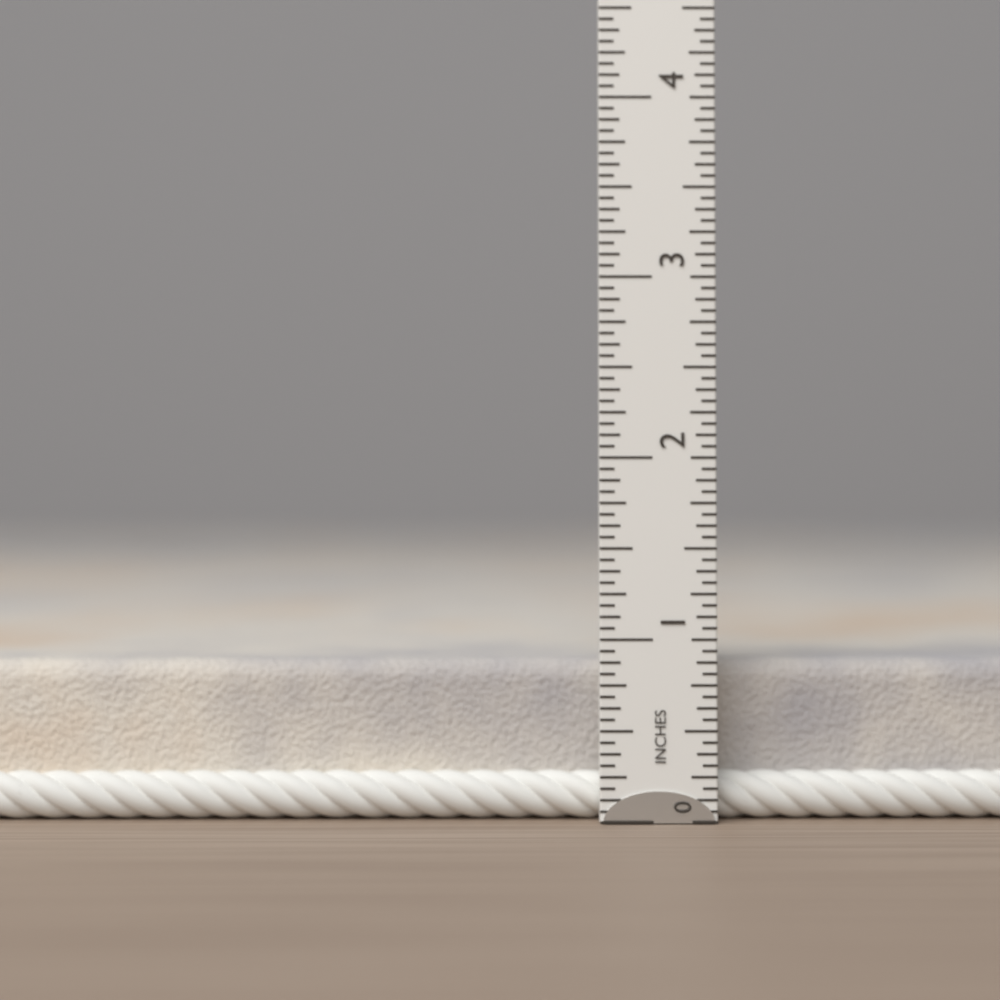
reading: 0.8750 in
